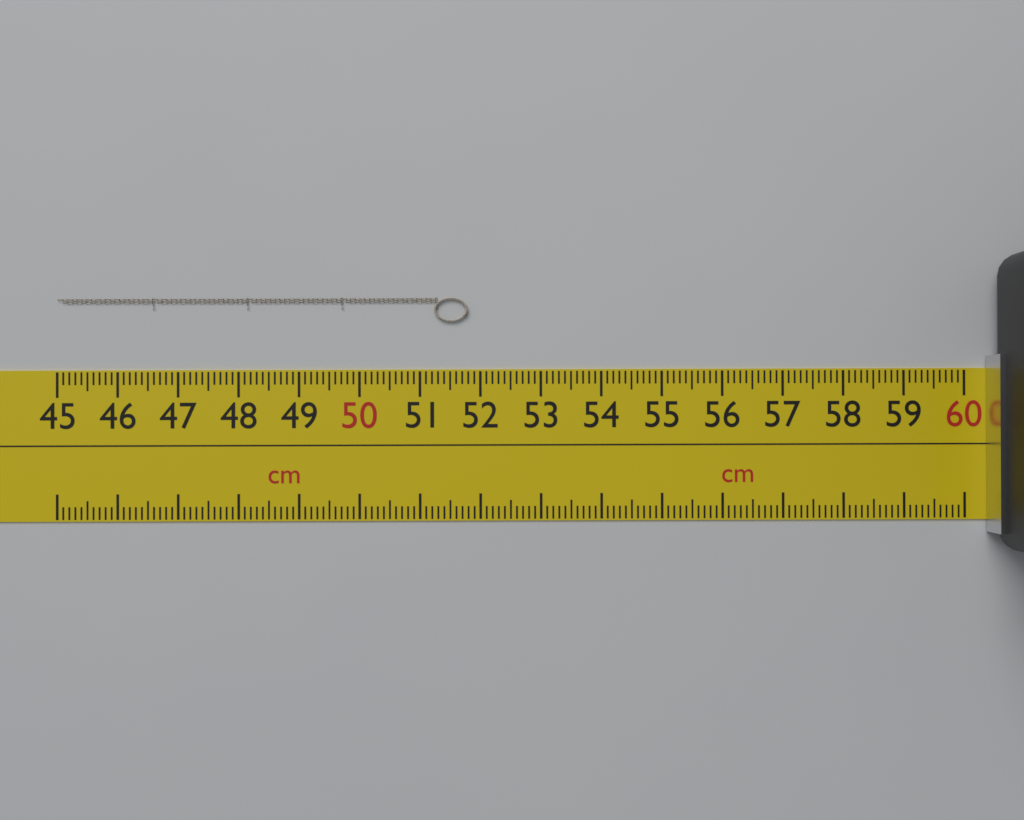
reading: 51.8 cm
